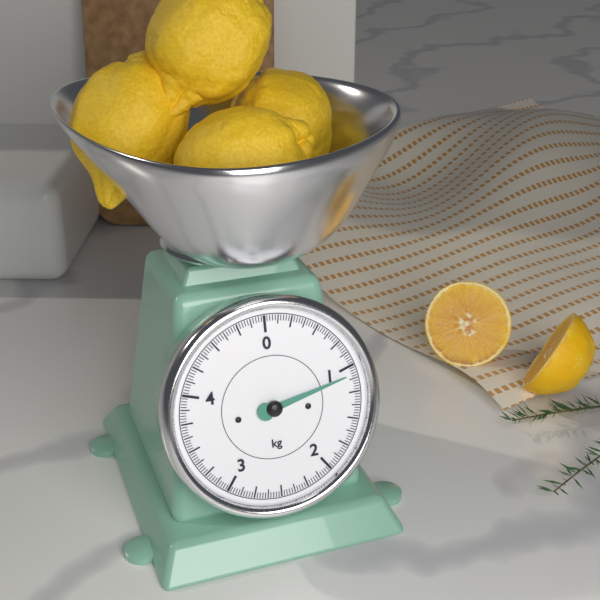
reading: 1.075 kg
